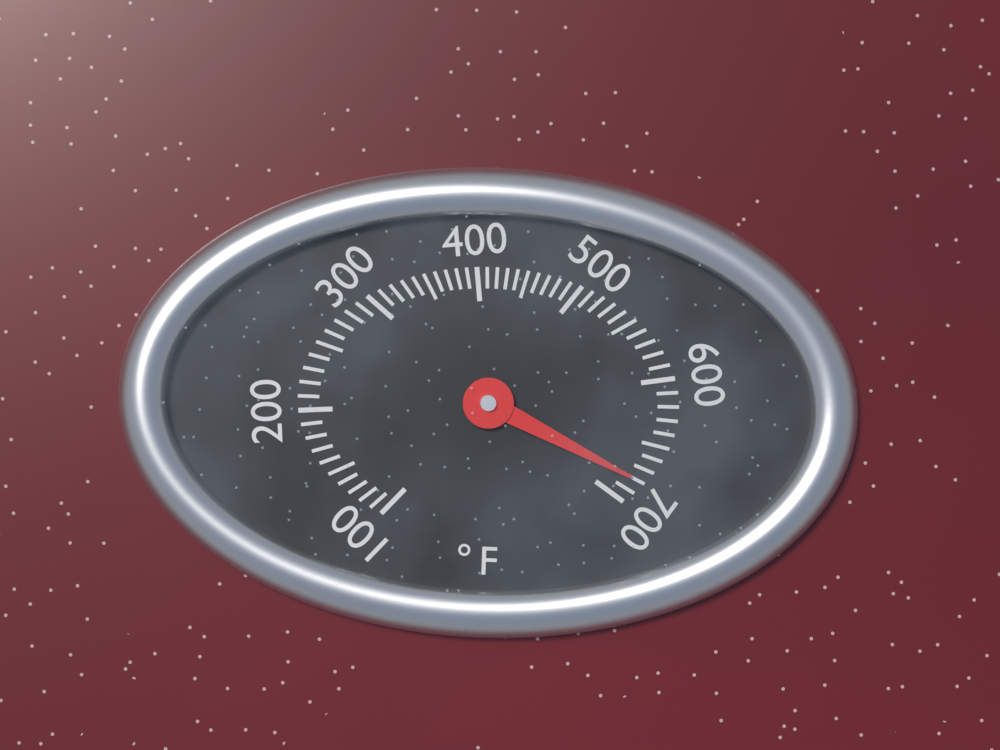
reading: 680 °F
